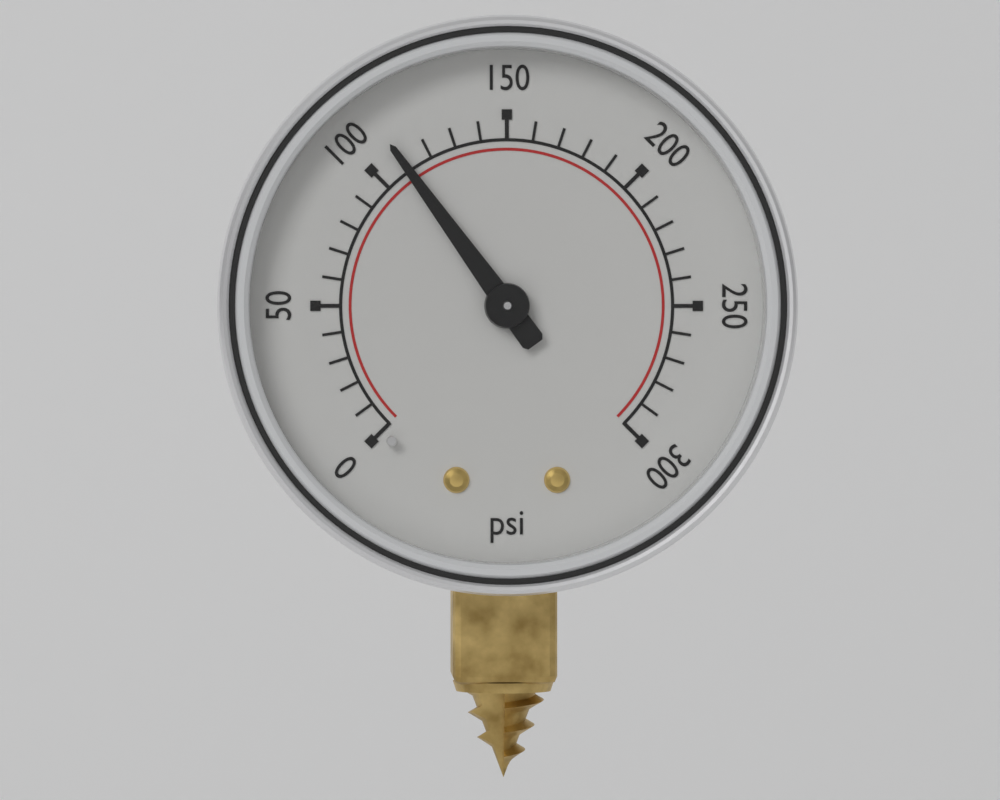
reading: 110 psi
